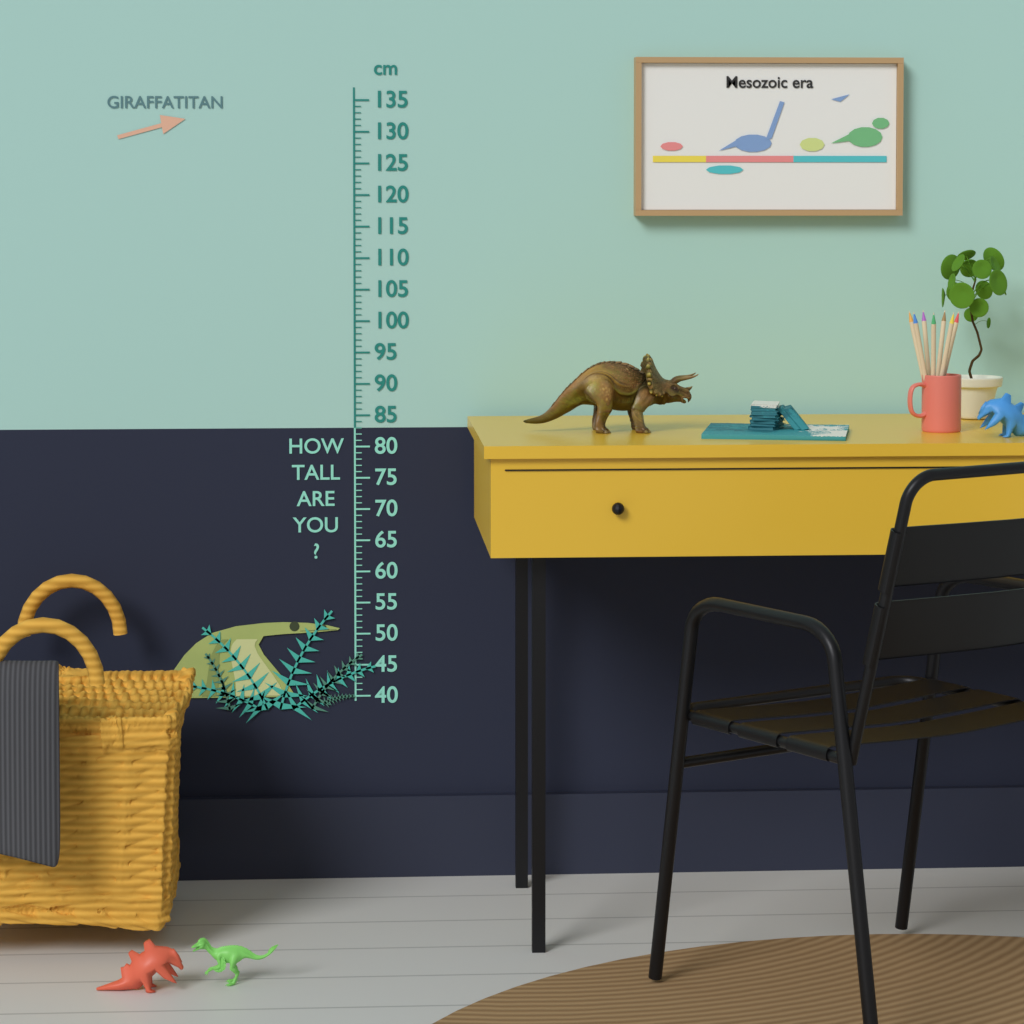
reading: 52 cm
